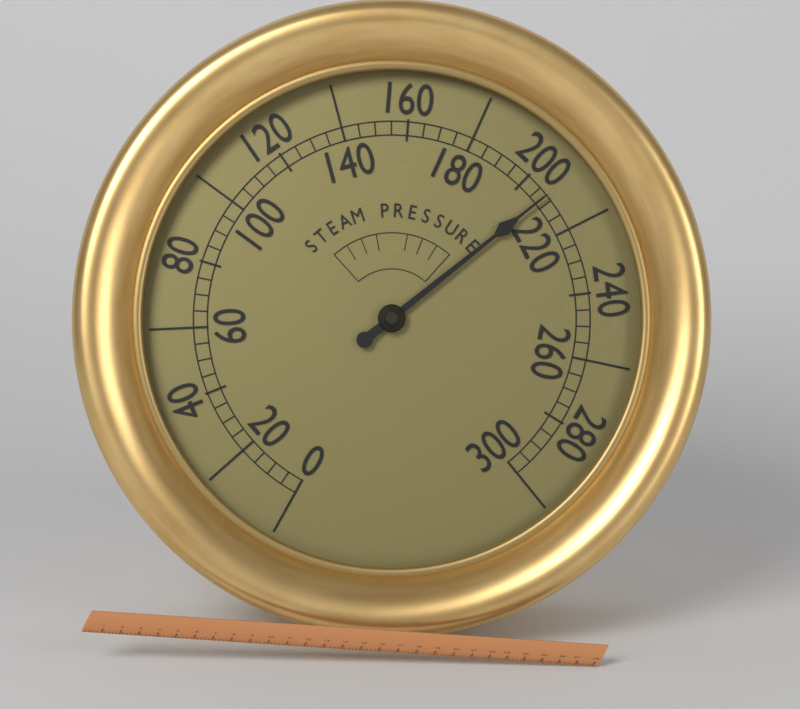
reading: 208 (no unit)
